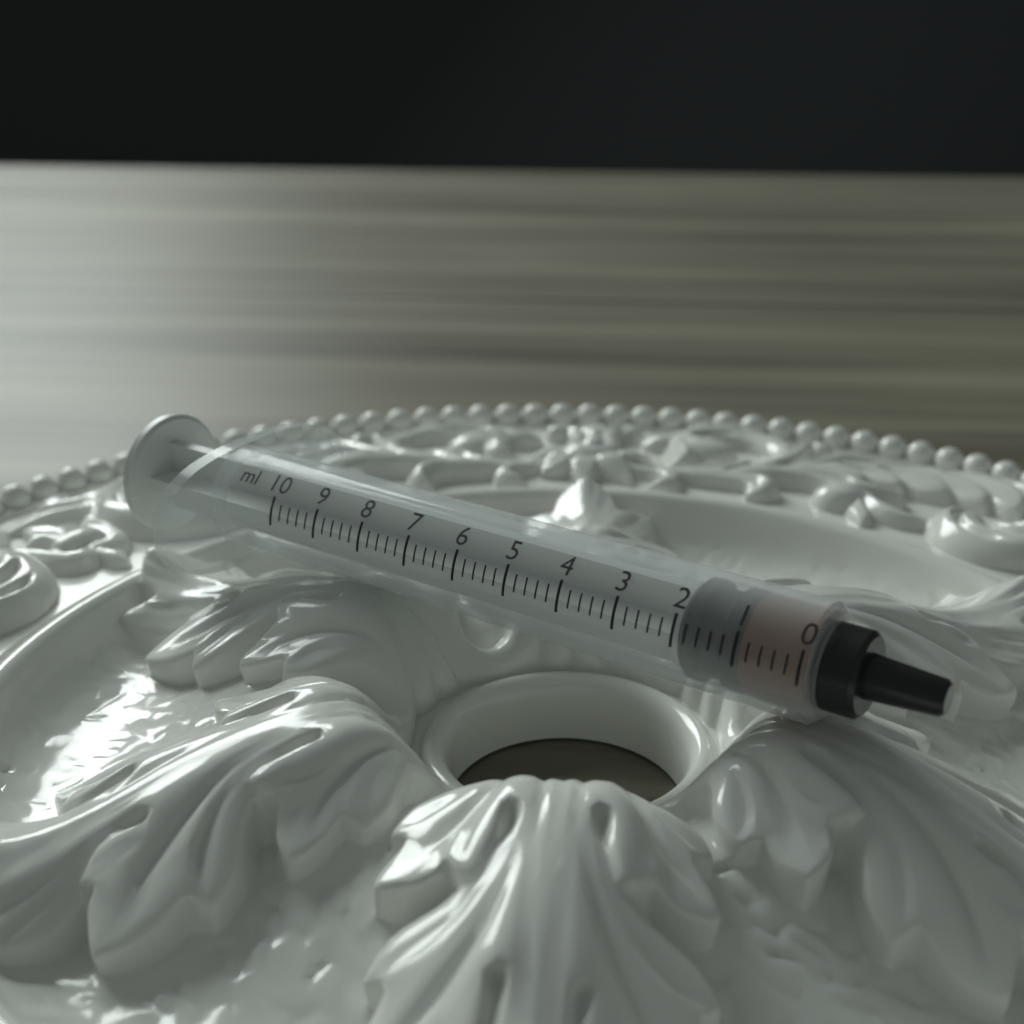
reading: 1.0 ml
